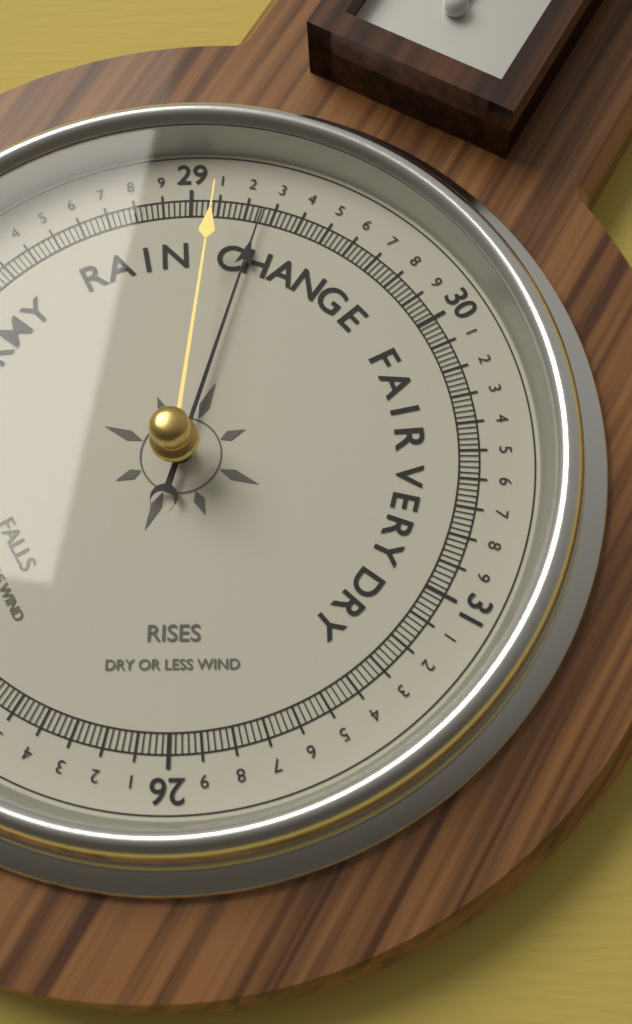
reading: 29.26 (no unit)
